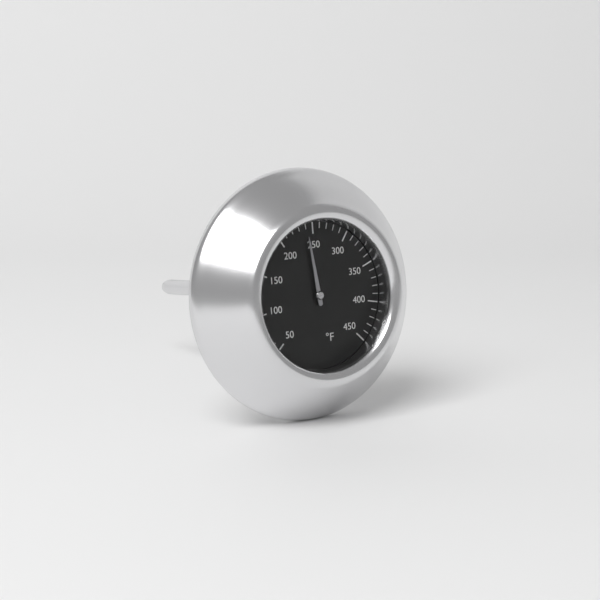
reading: 240 °F
